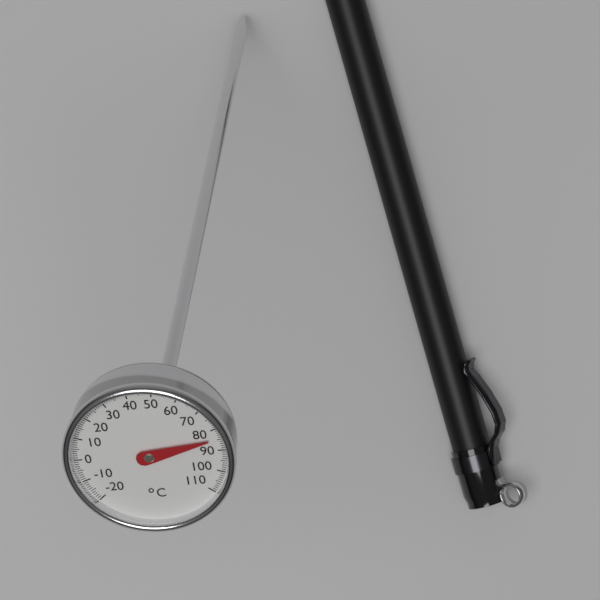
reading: 84 °C
